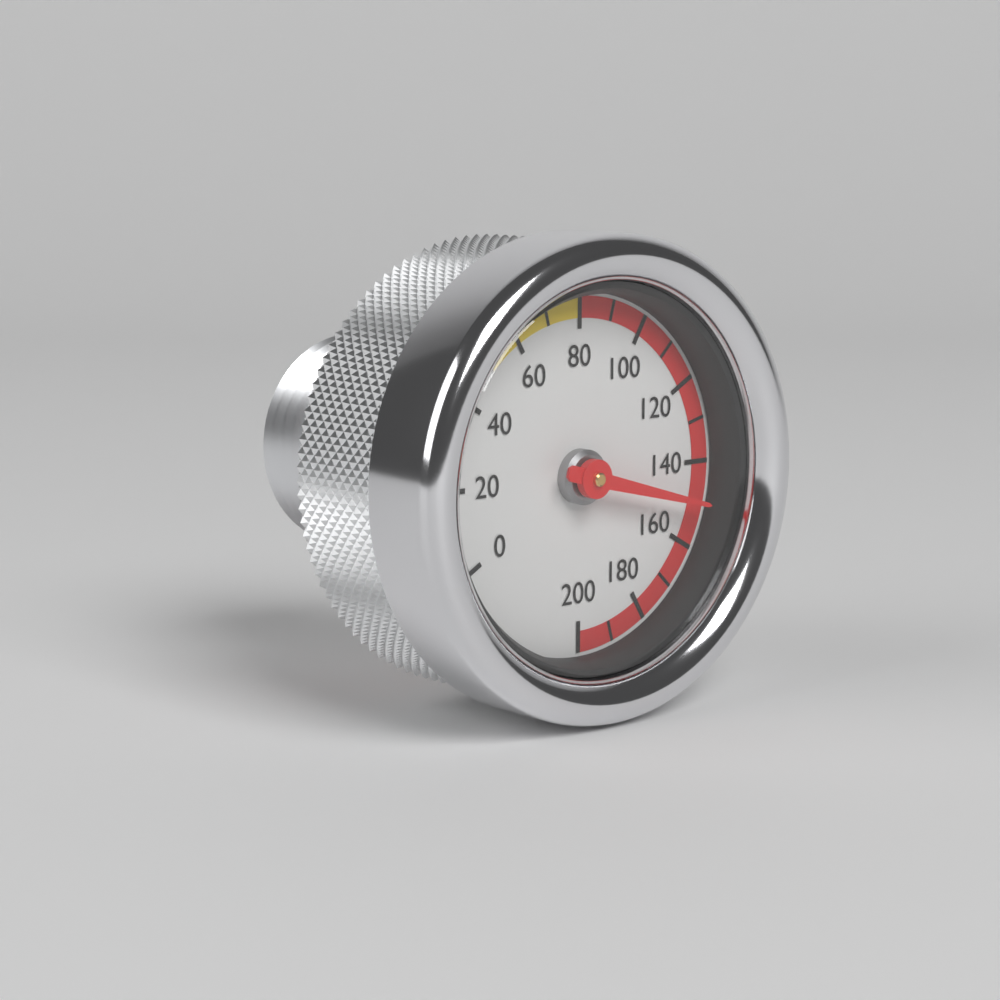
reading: 150 (no unit)
